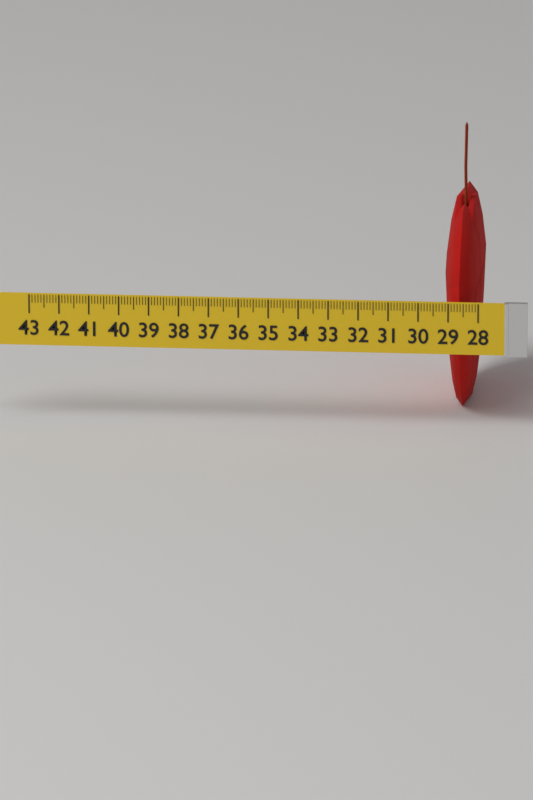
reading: 29.3 (no unit)
